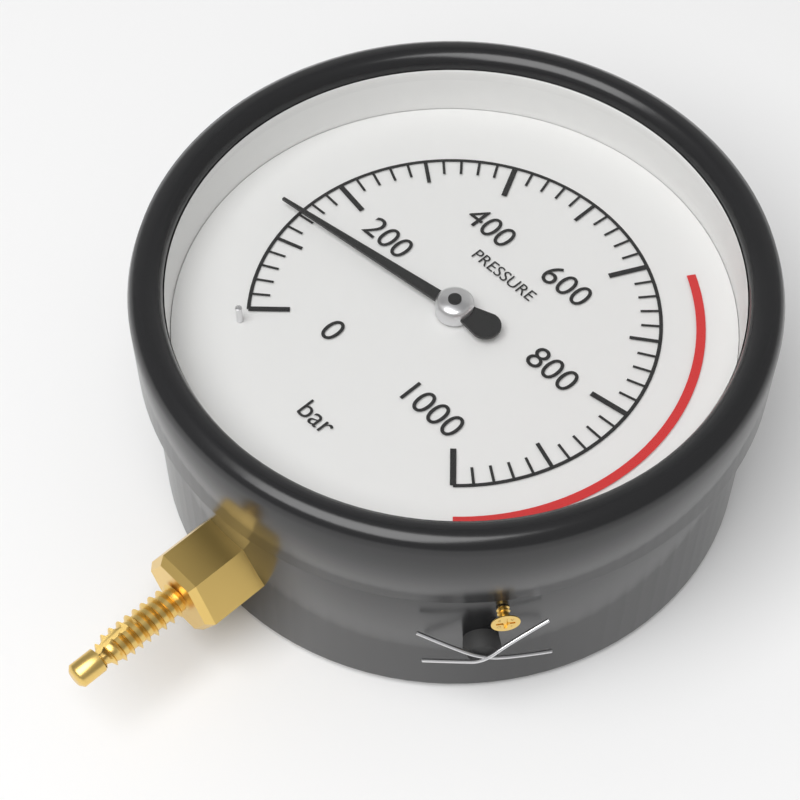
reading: 140 bar
